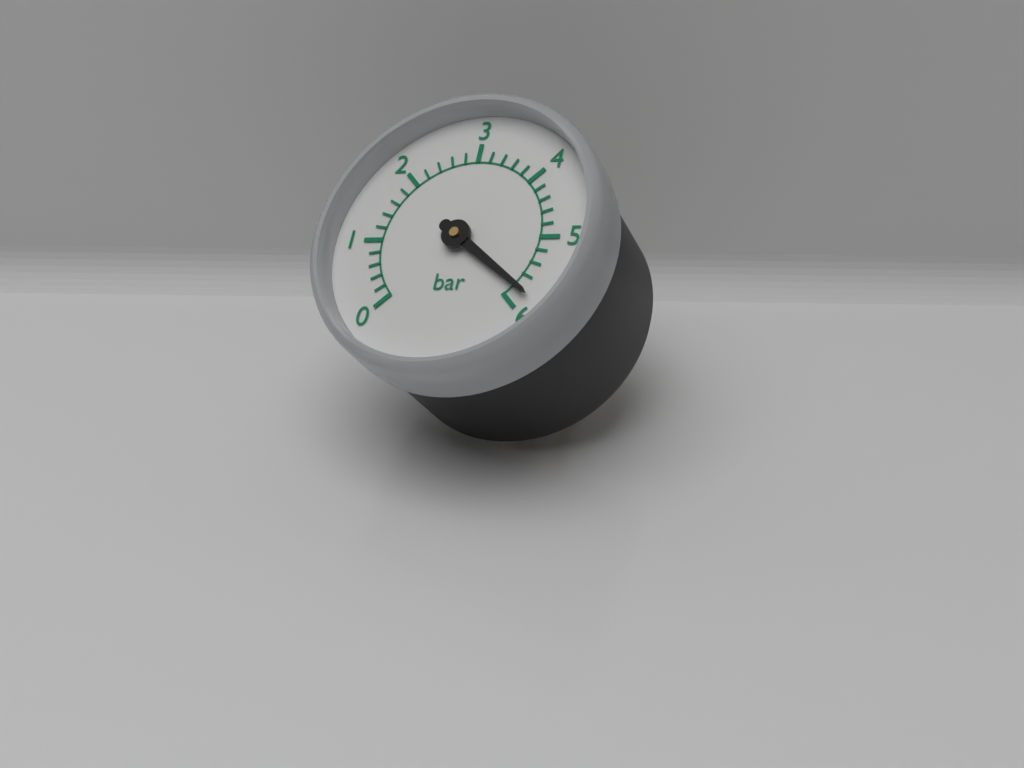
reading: 5.8 bar
